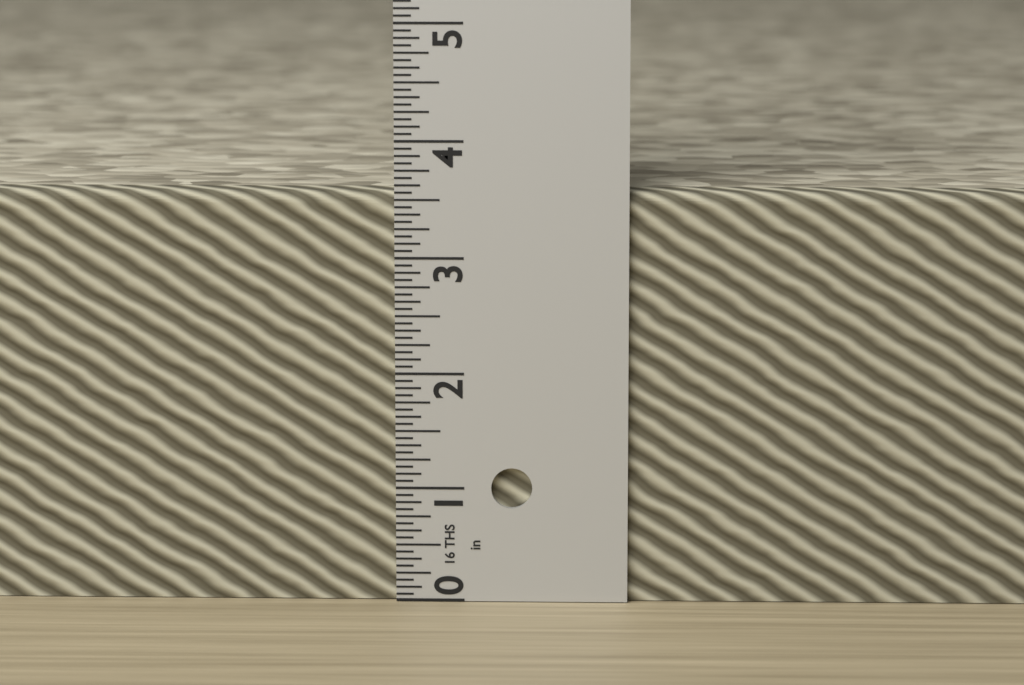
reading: 3.5625 in
